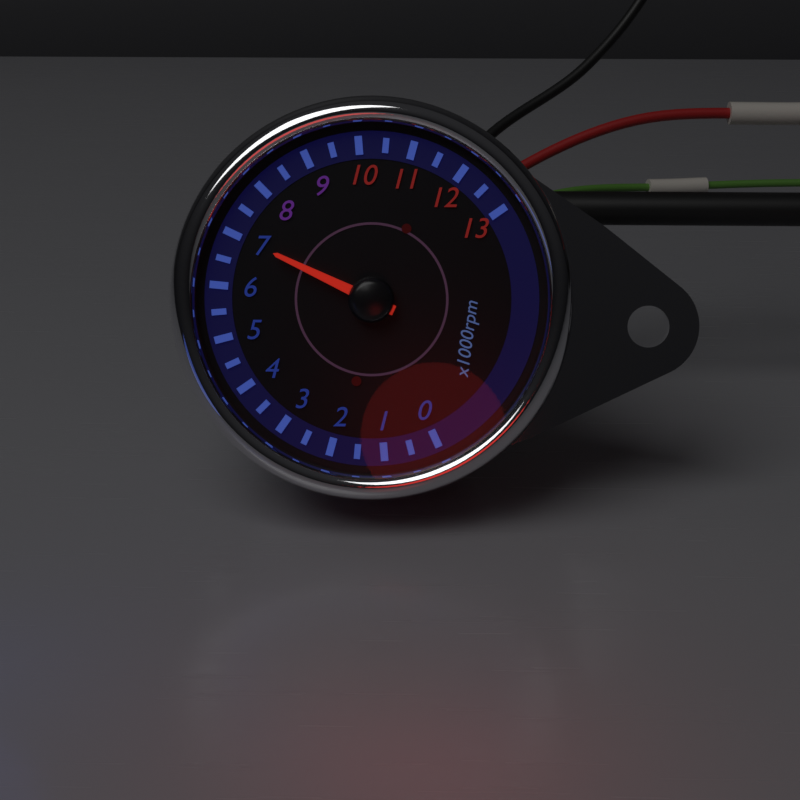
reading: 7000 rpm
